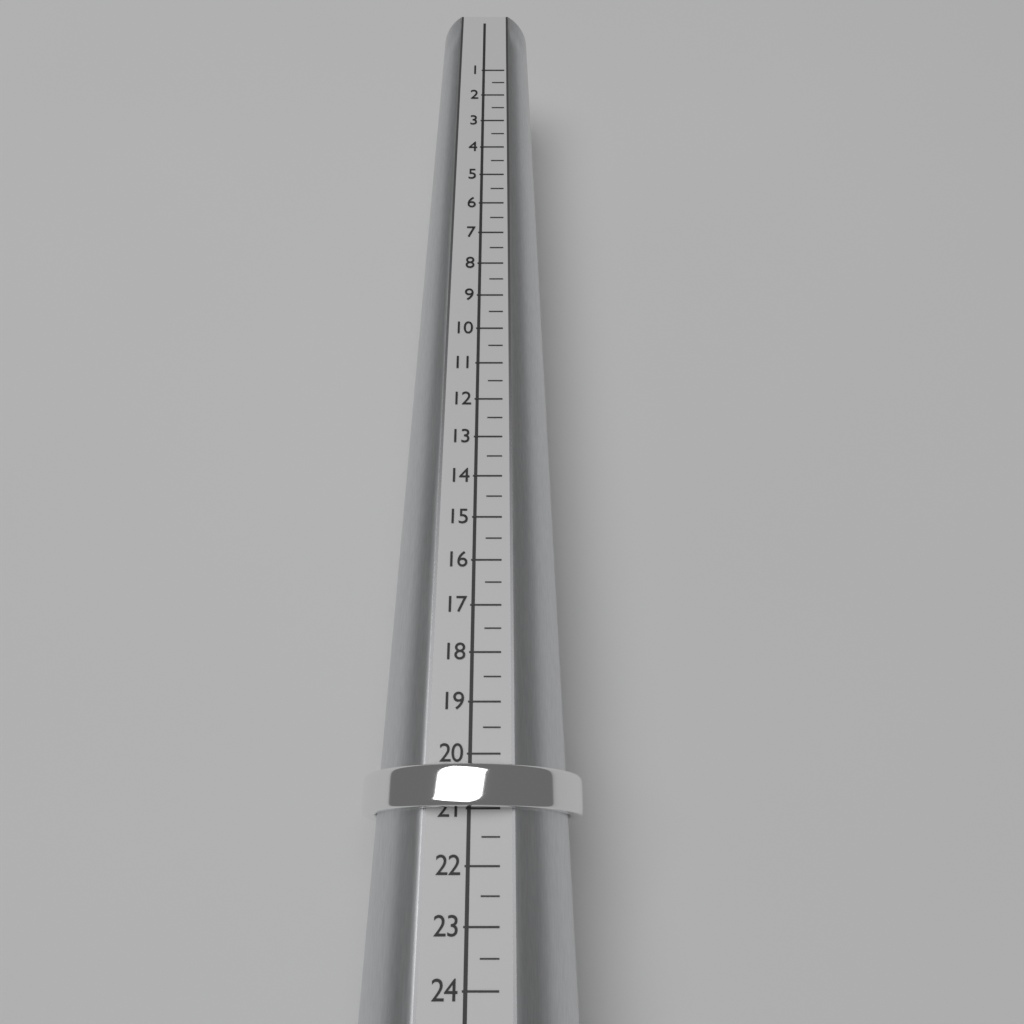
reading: 21.0 (no unit)
